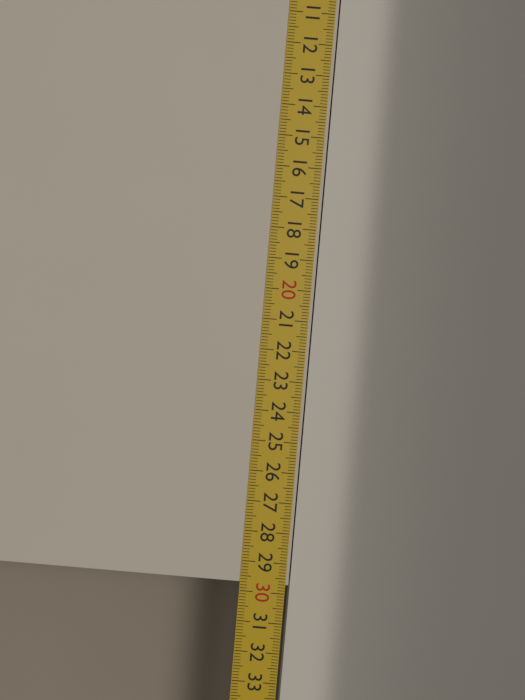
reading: 29.7 cm
